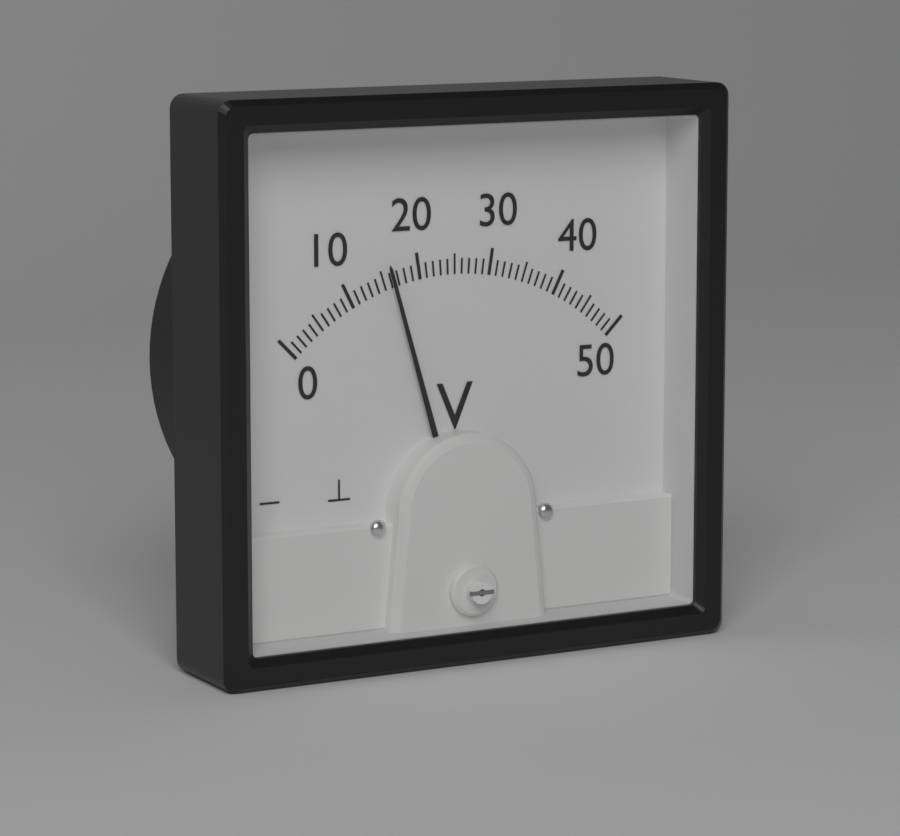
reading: 16 V
